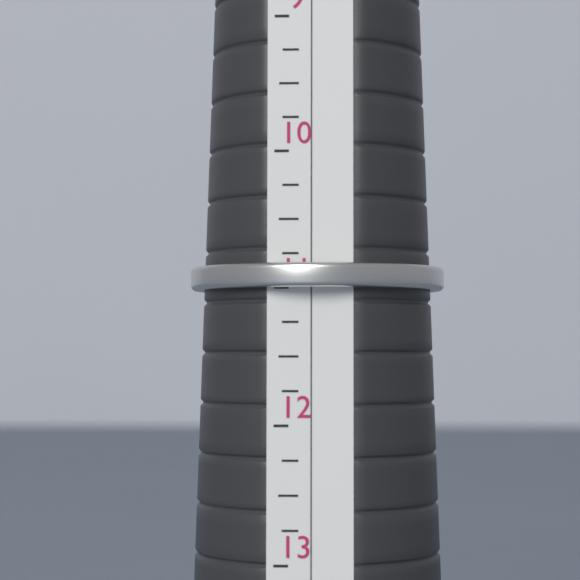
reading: 11.00 (no unit)
